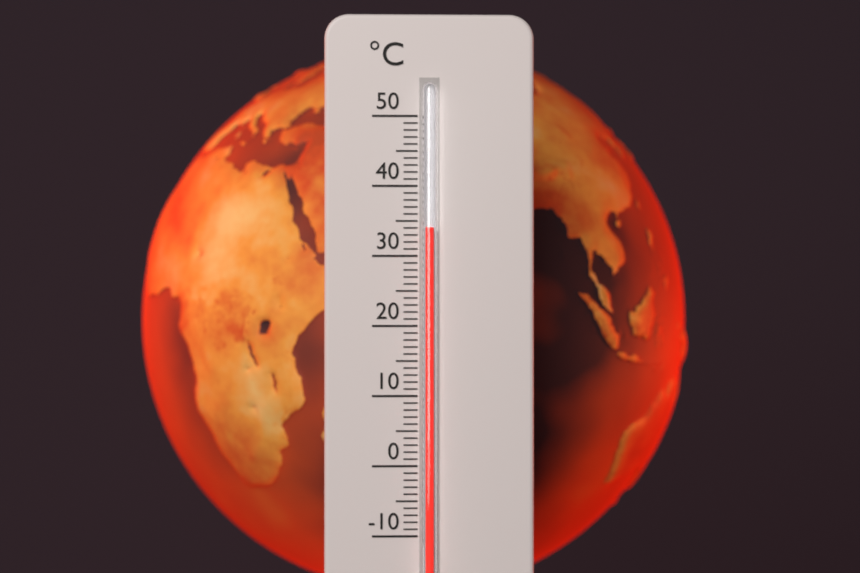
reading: 34 °C
